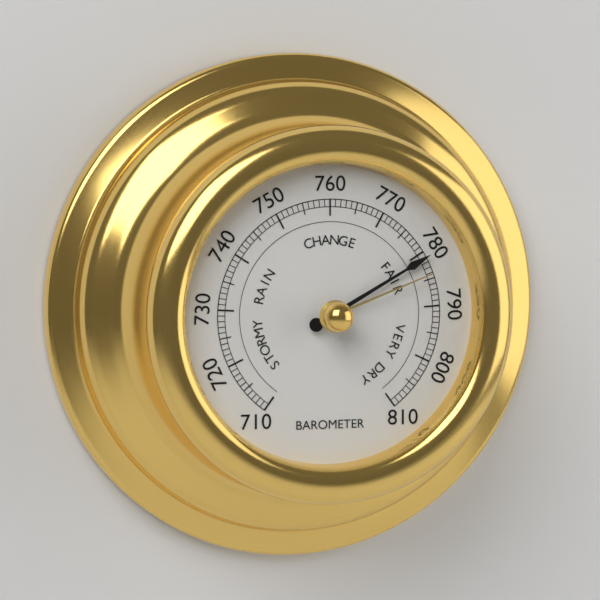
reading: 781 (no unit)
